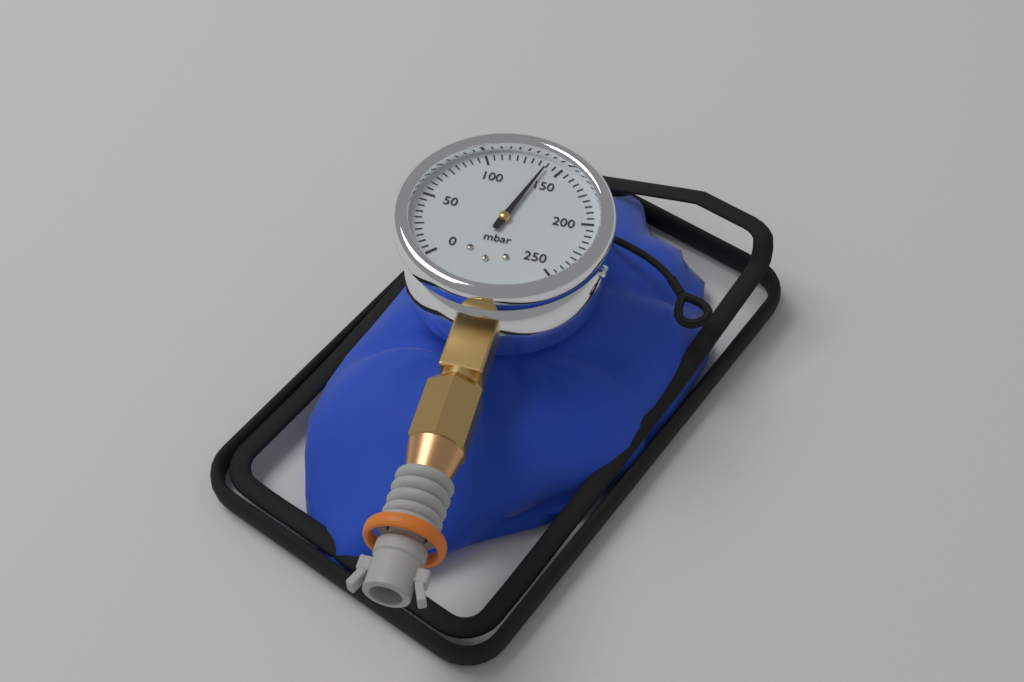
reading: 140 mbar
